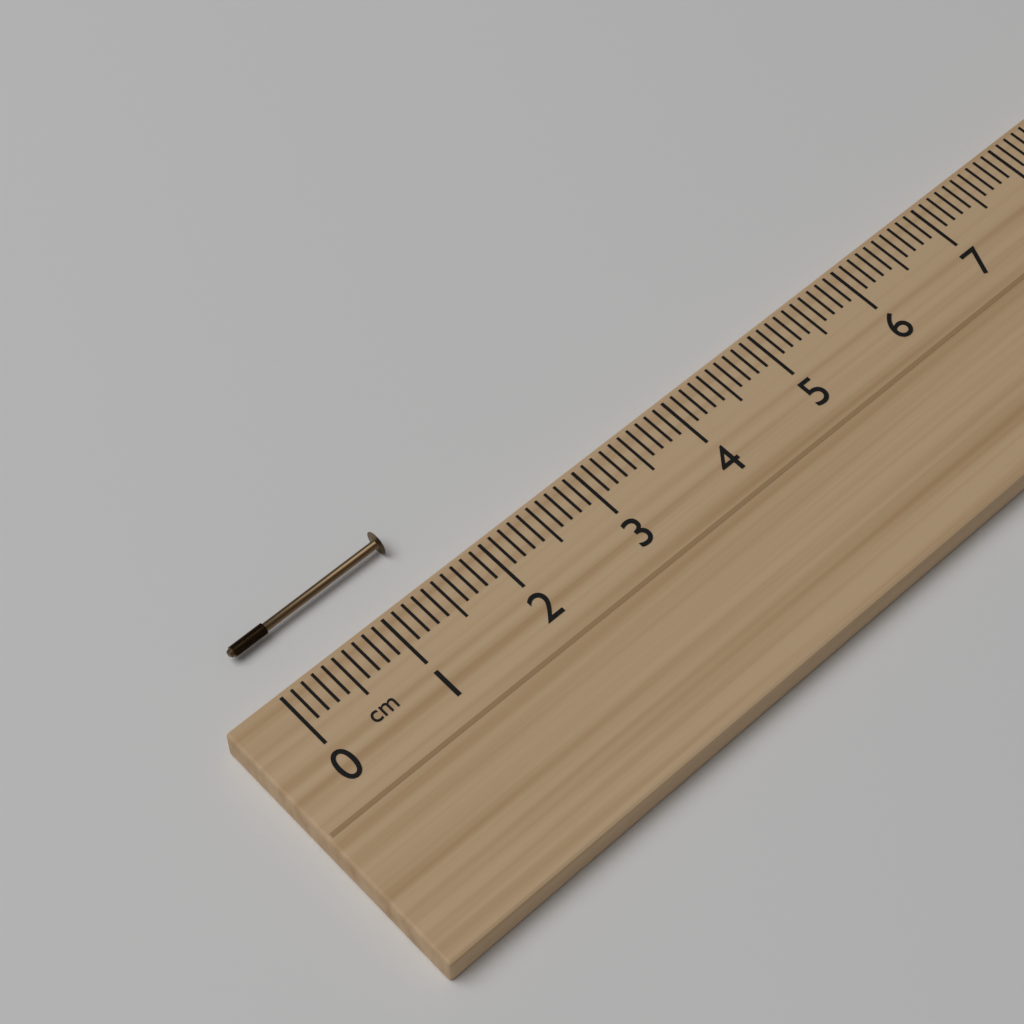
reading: 1.5 cm
